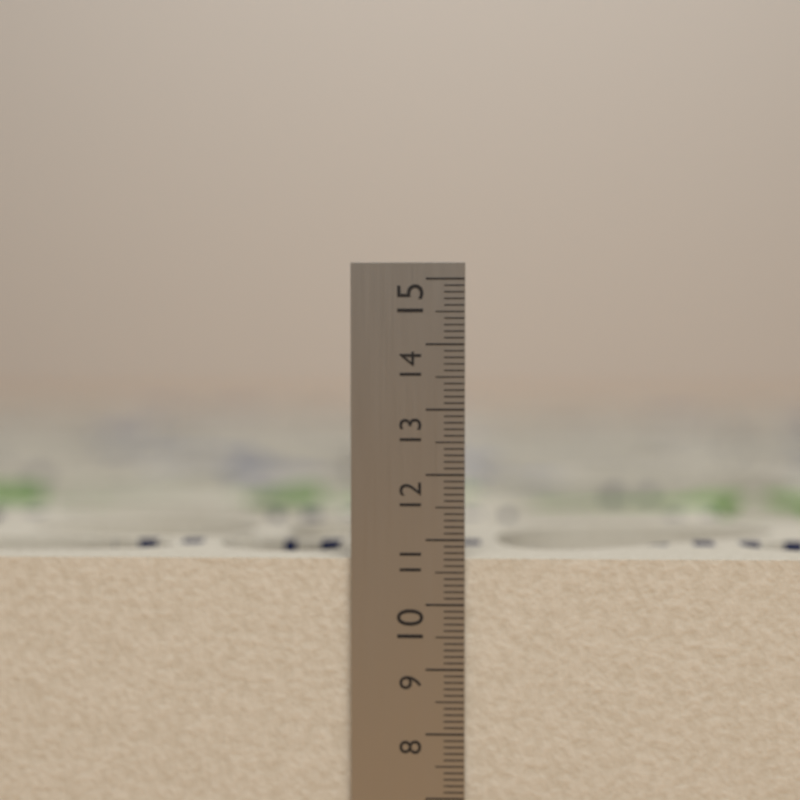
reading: 10.7 cm
